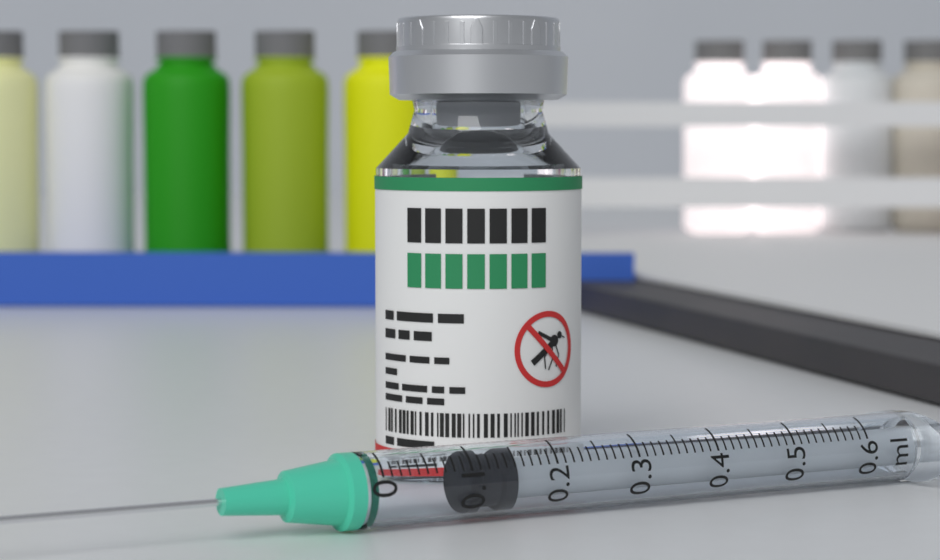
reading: 0.10 ml
